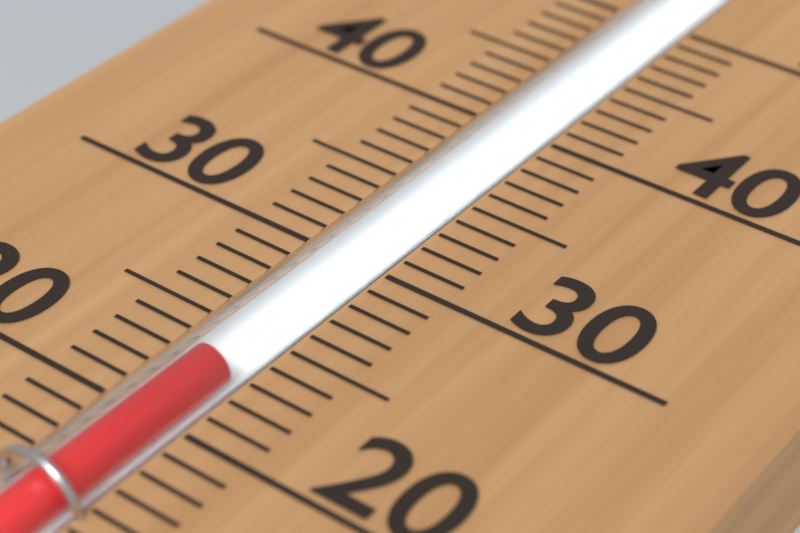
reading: 23 (no unit)
